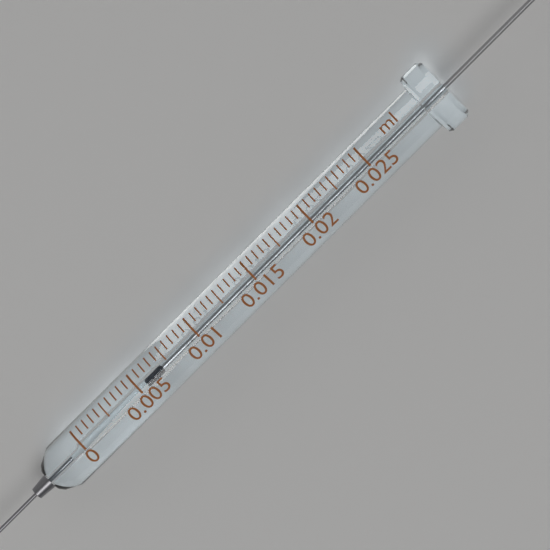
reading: 0.0055 ml
